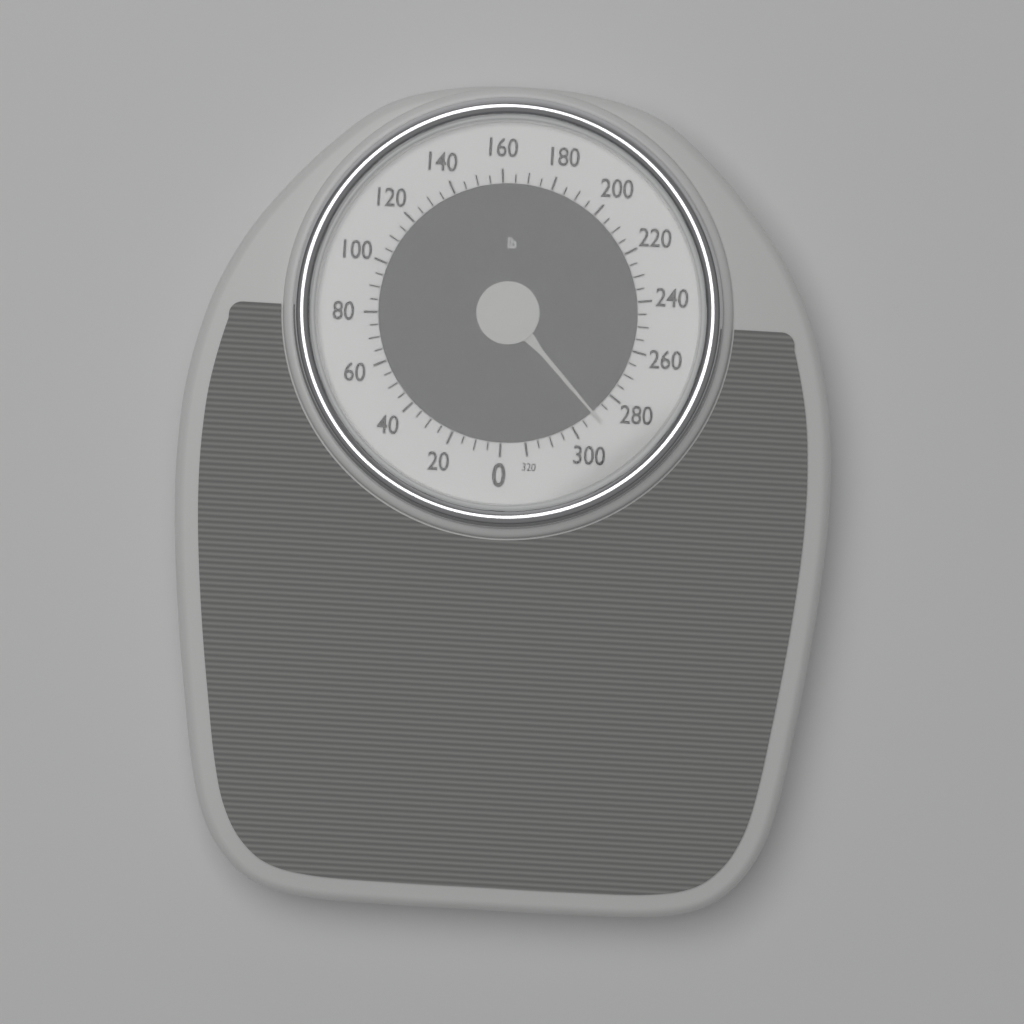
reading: 290 lb
